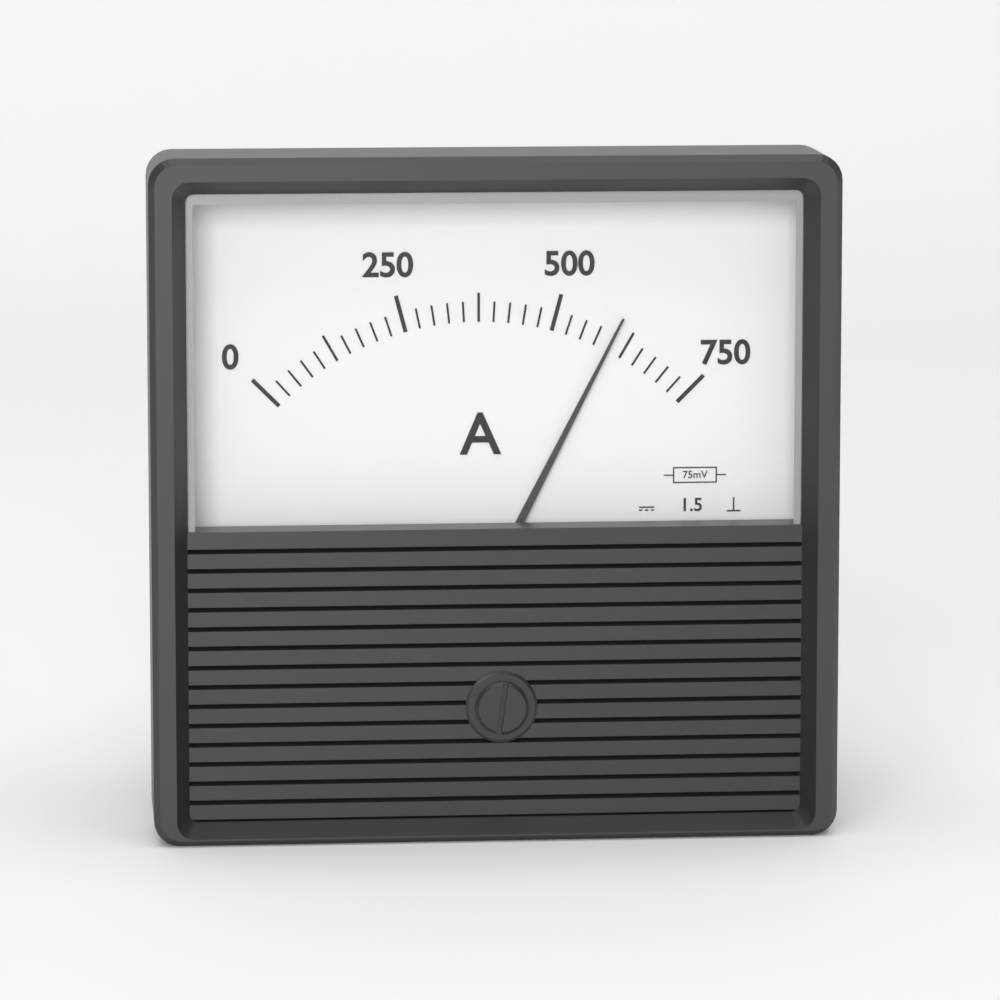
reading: 600 A
